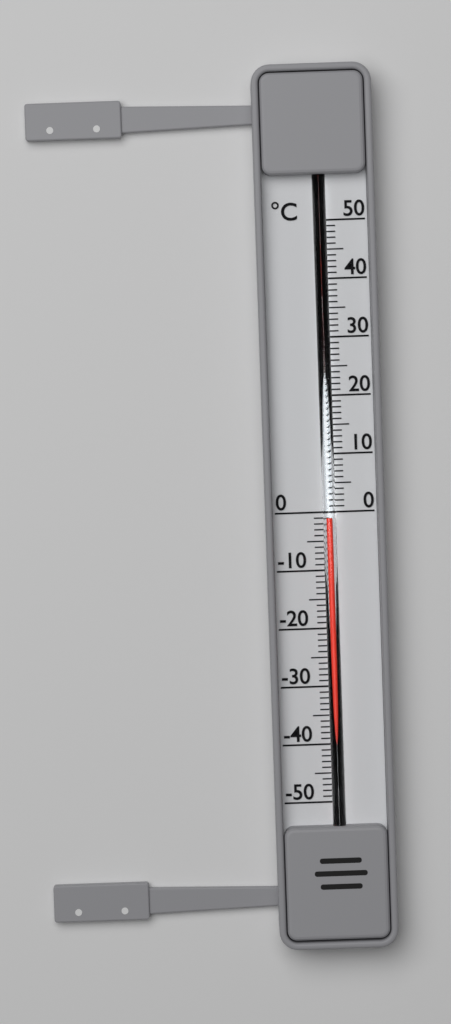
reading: -1 °C
